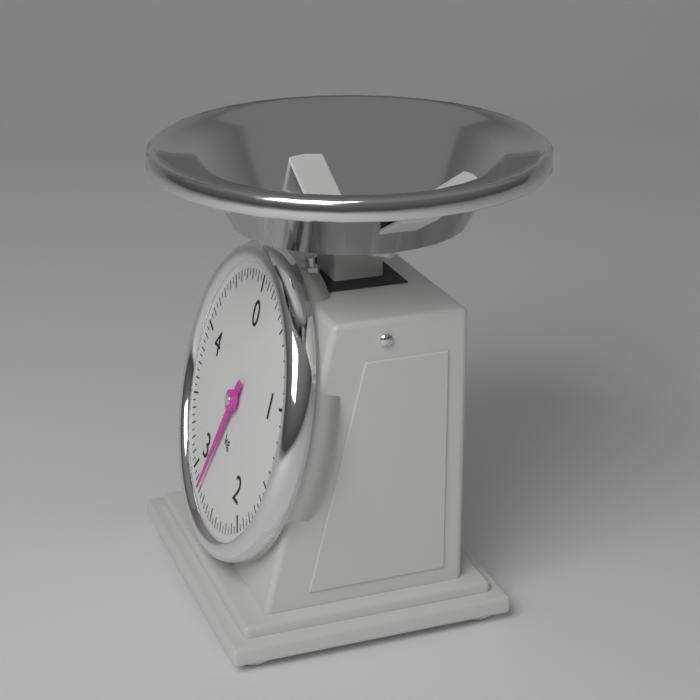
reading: 2.80 kg
